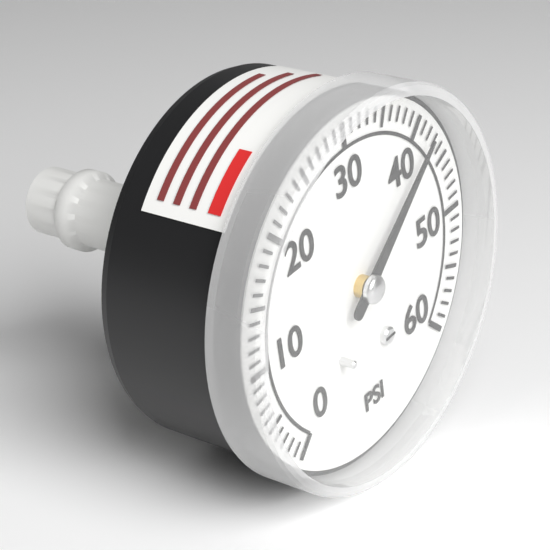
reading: 42 psi
